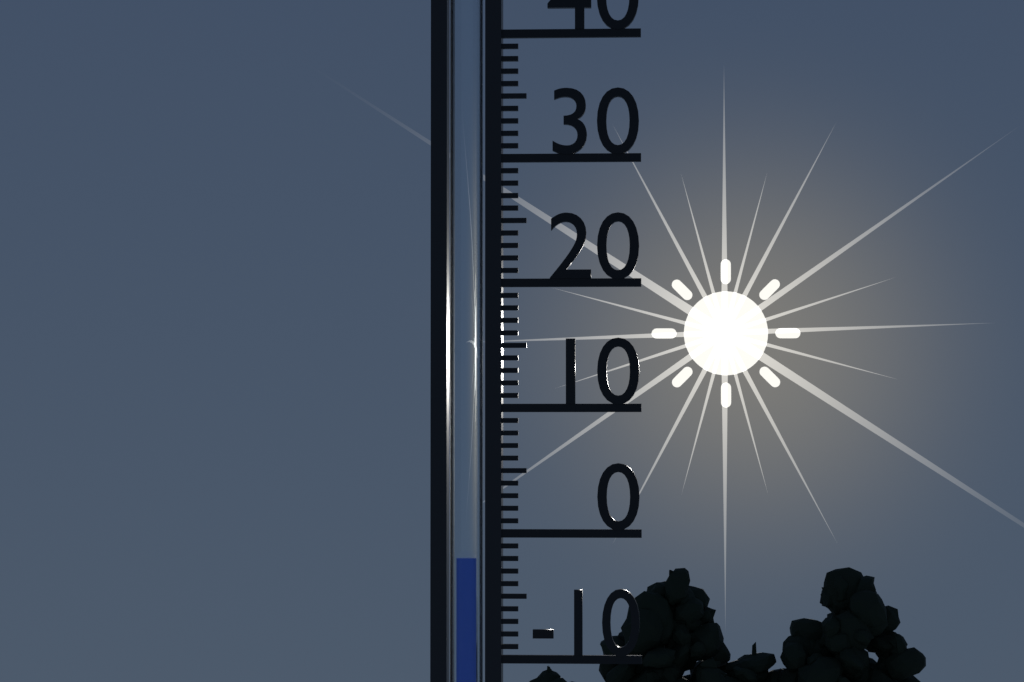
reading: -2 (no unit)
